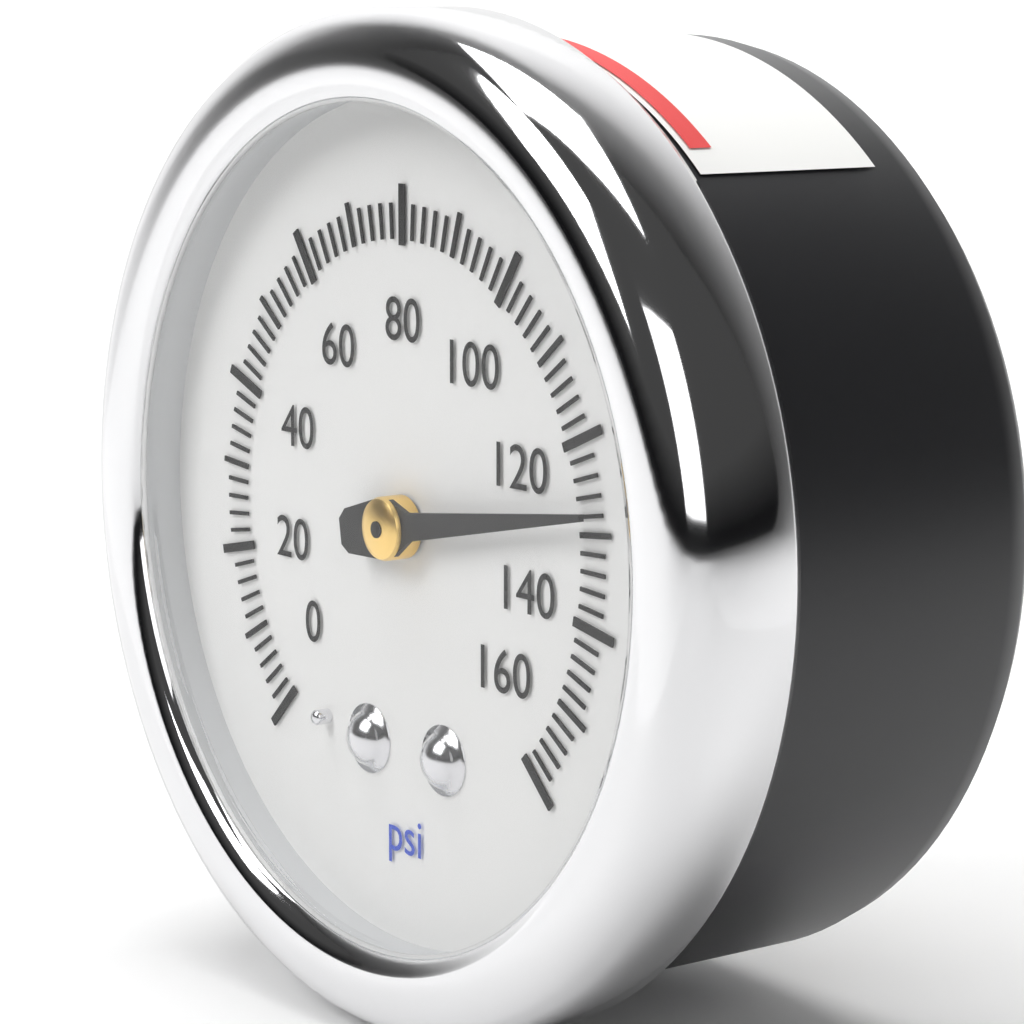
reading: 128 psi
